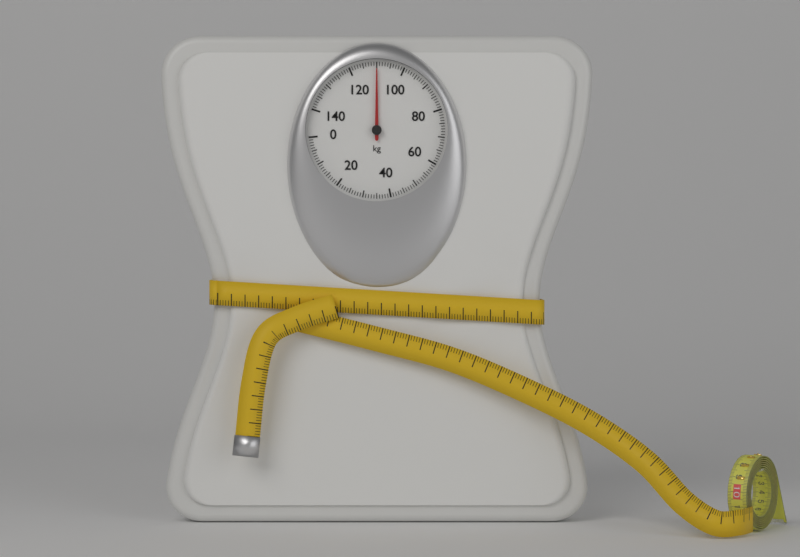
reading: 110 kg
